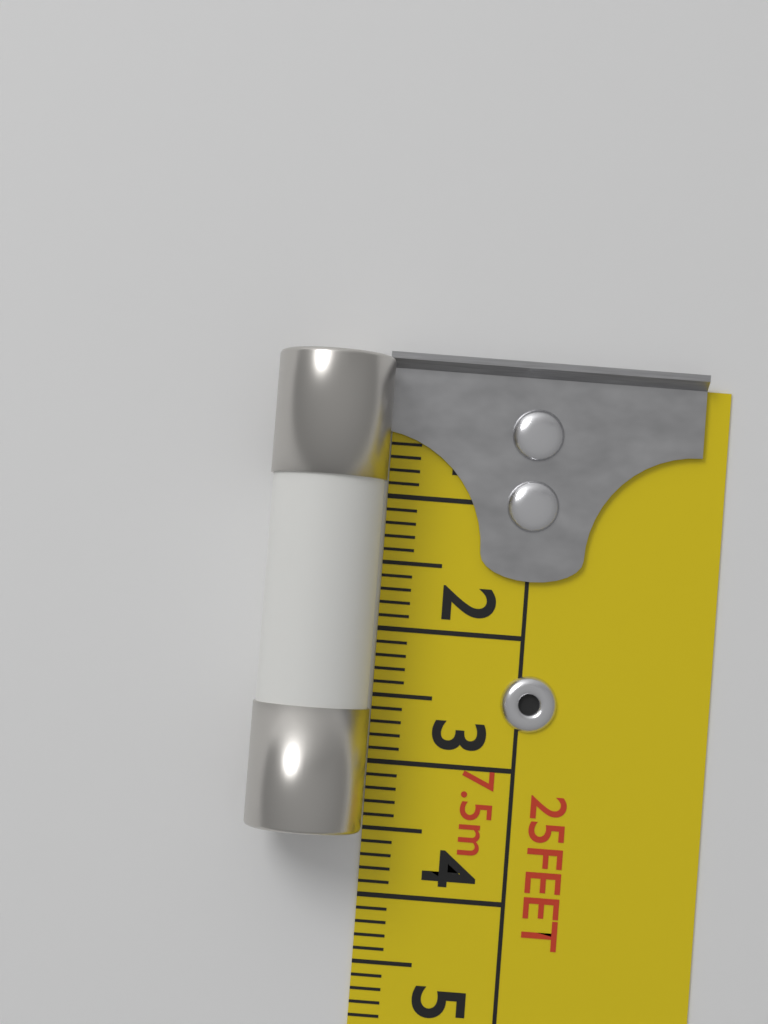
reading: 3.5 cm
